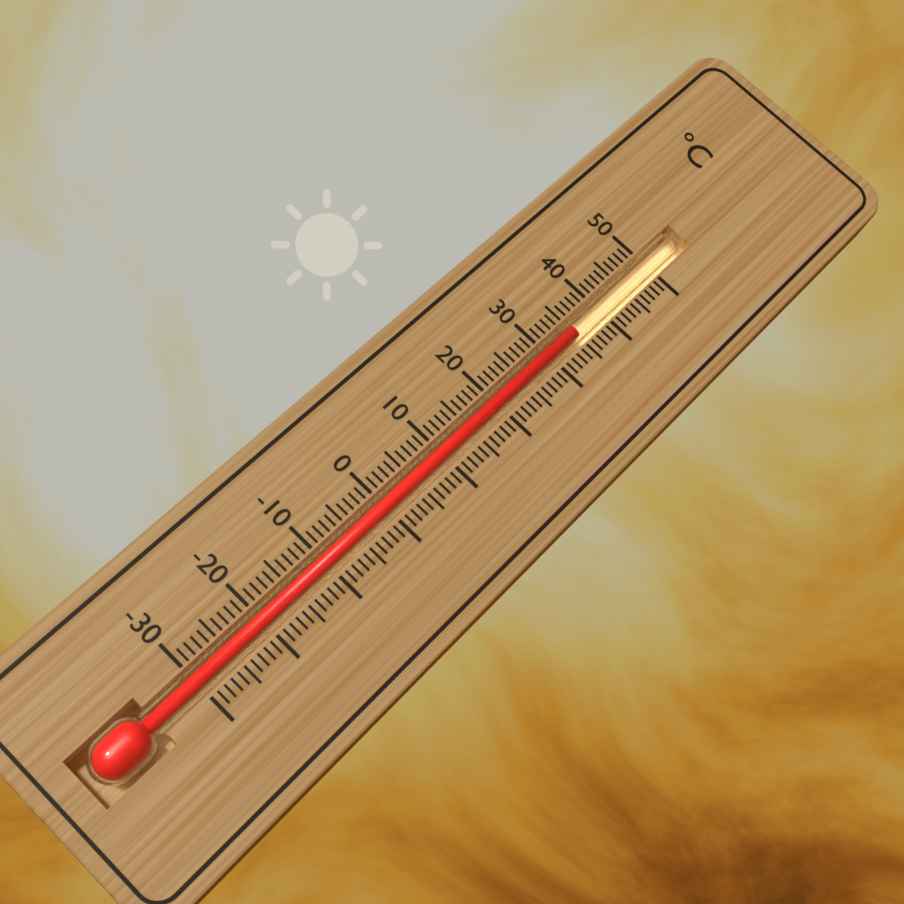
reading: 35 °C
